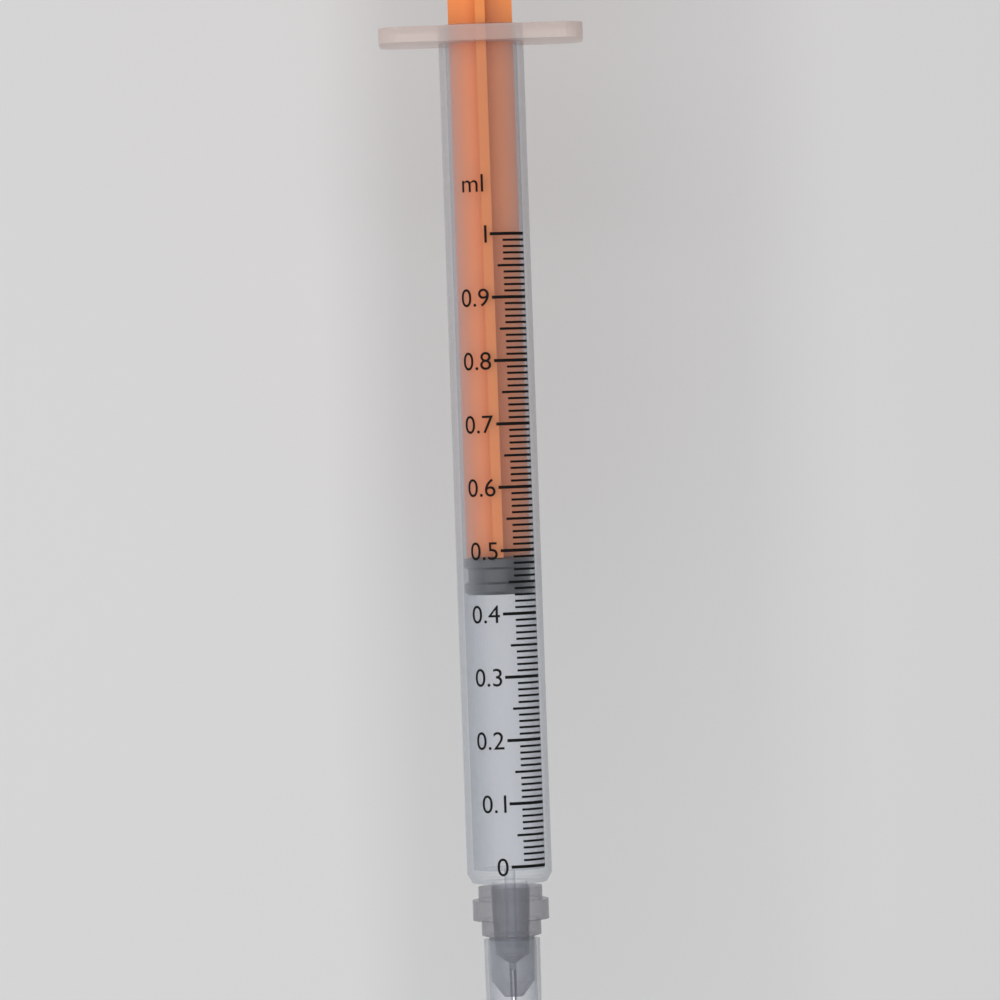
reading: 0.43 ml
